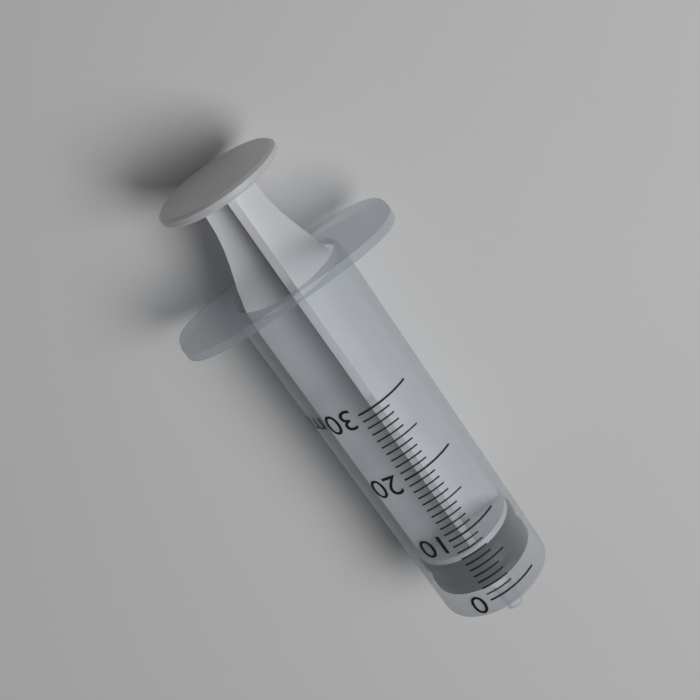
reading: 1 ml
